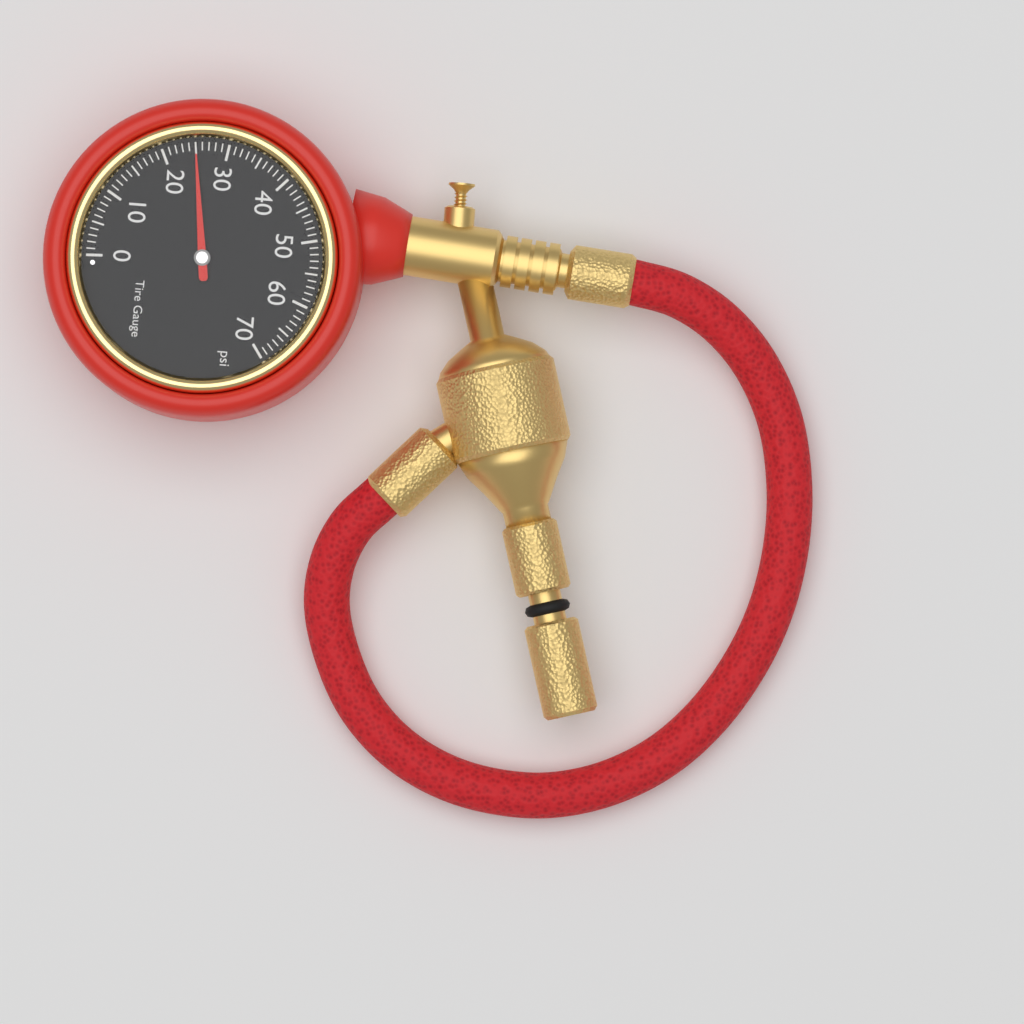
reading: 25 psi
